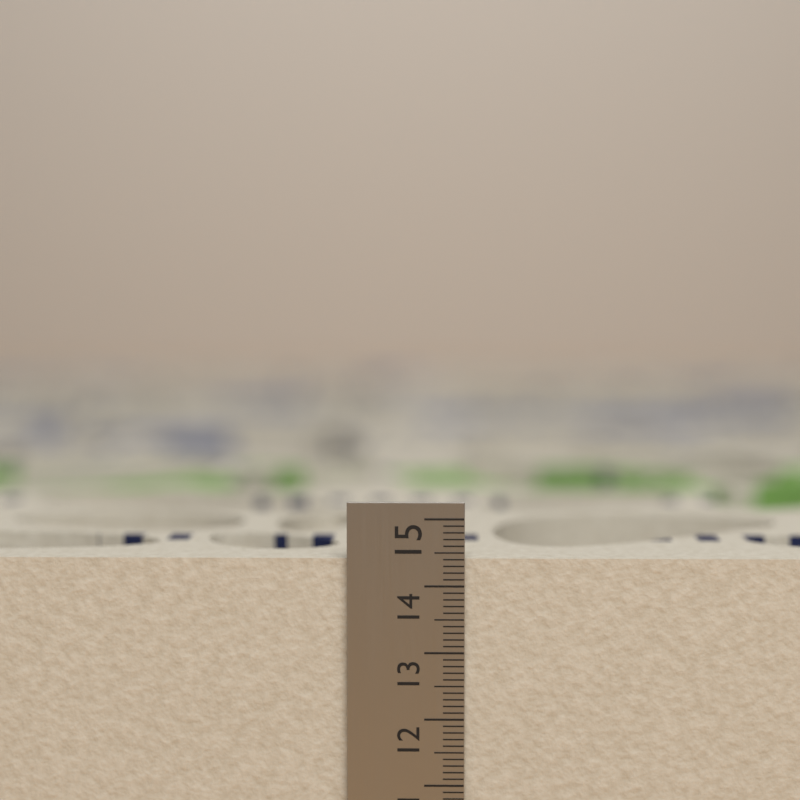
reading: 14.4 cm
